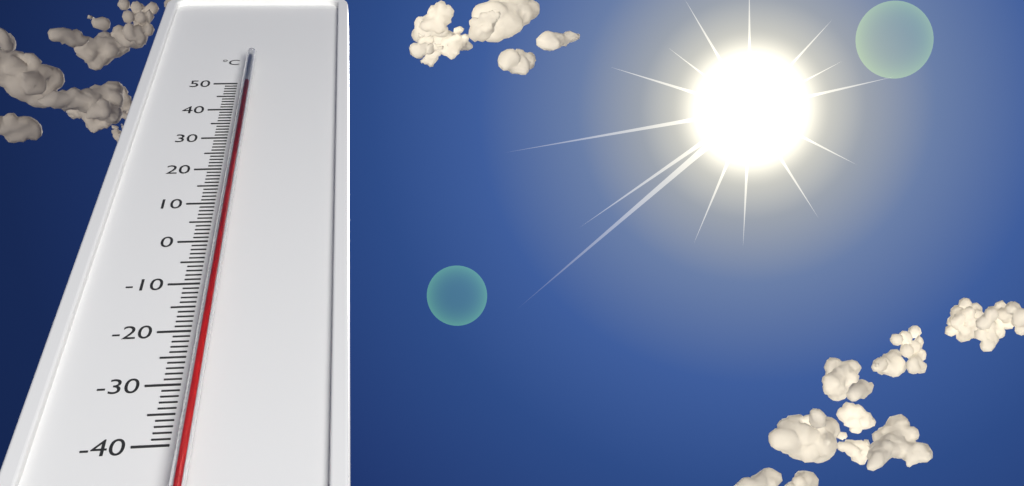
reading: 47 °C
